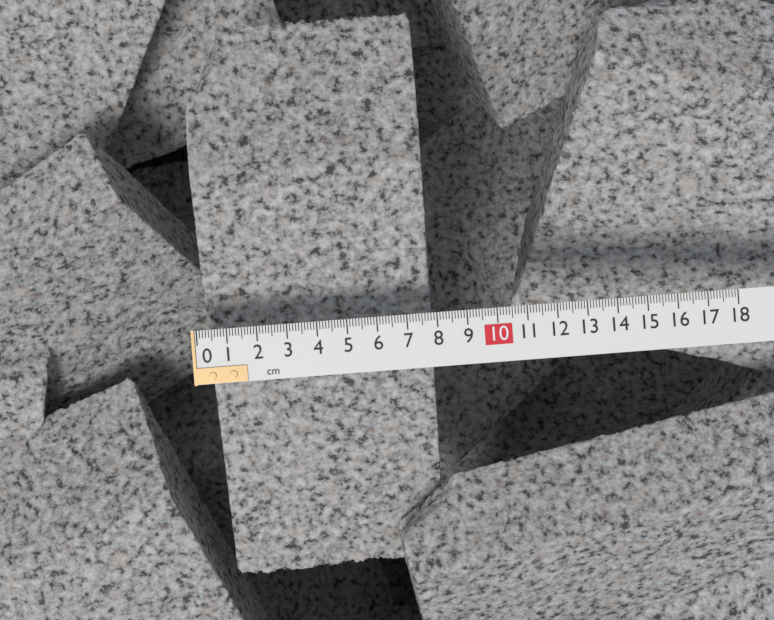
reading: 7.9 cm
